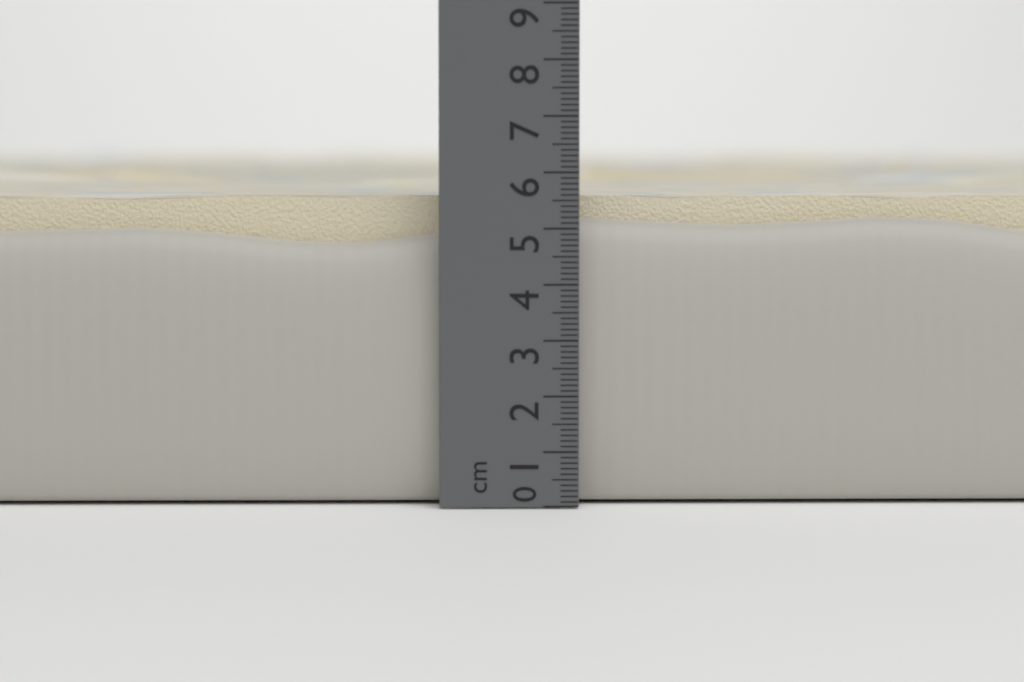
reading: 5.8 cm
